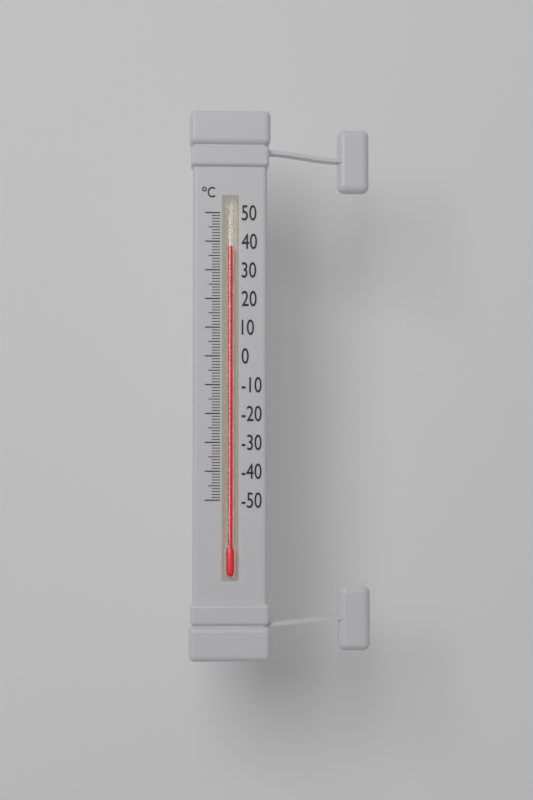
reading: 38 °C
